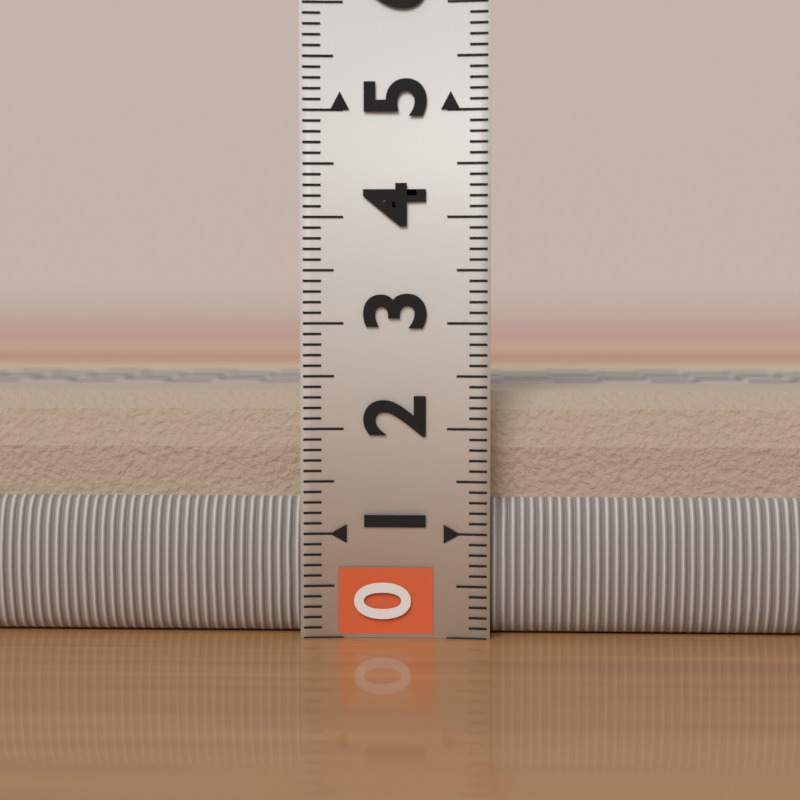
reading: 2.4 (no unit)
